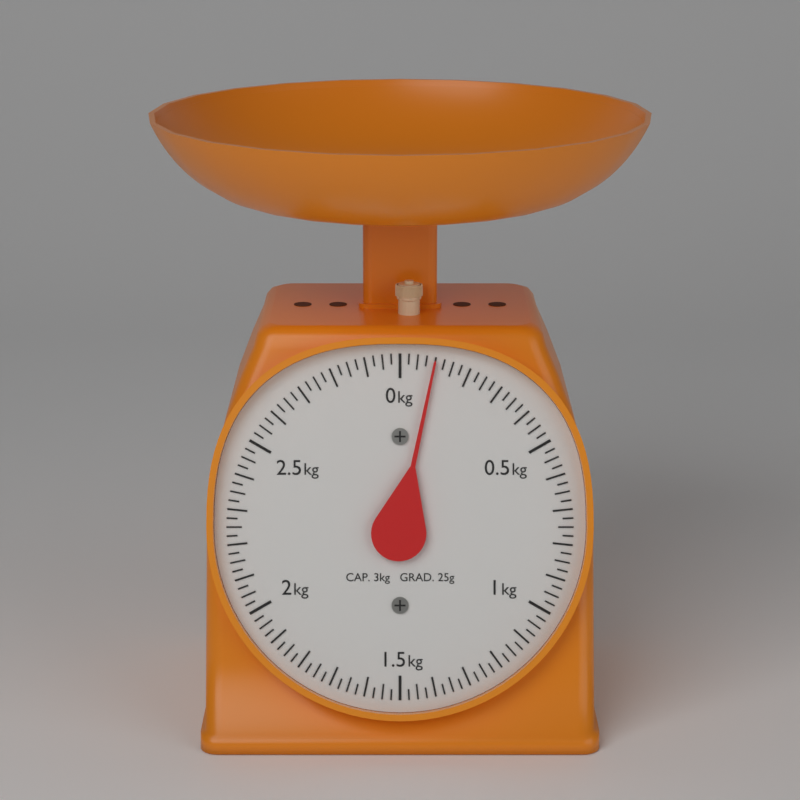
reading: 0.100 kg
